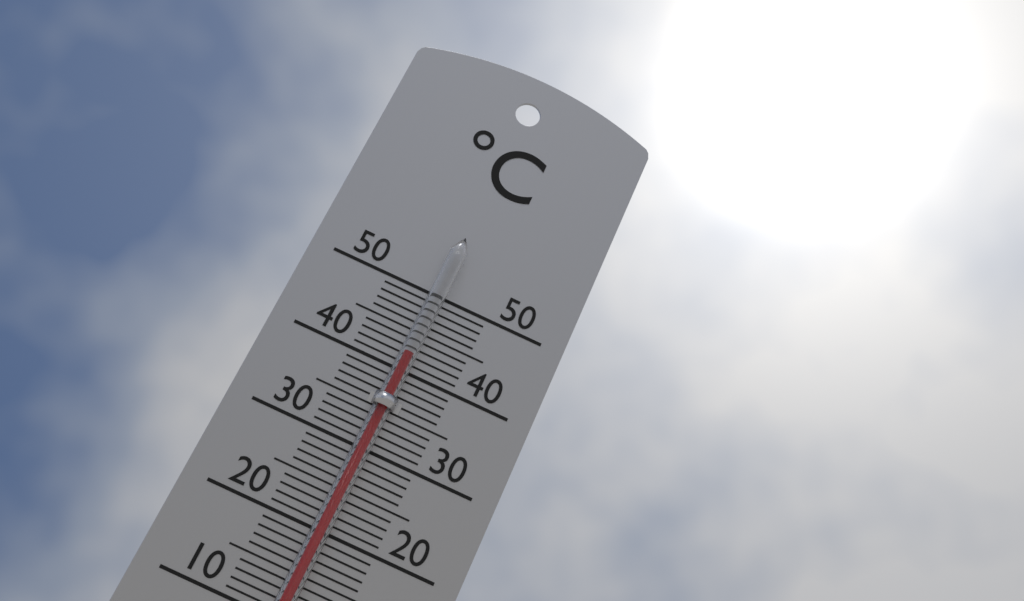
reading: 42 °C
